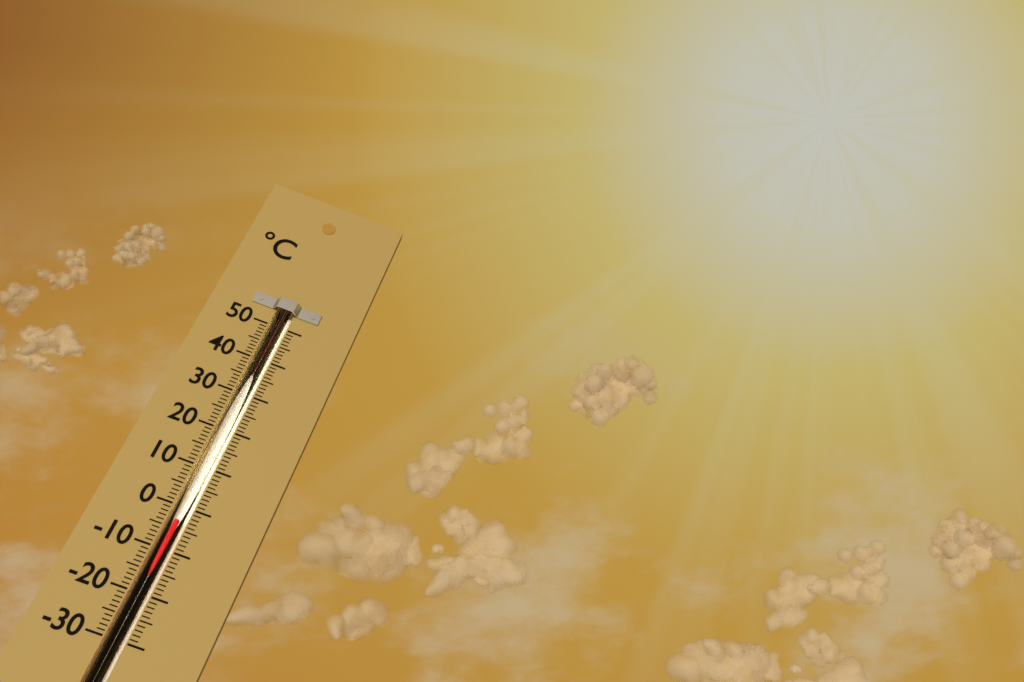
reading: -3 °C
